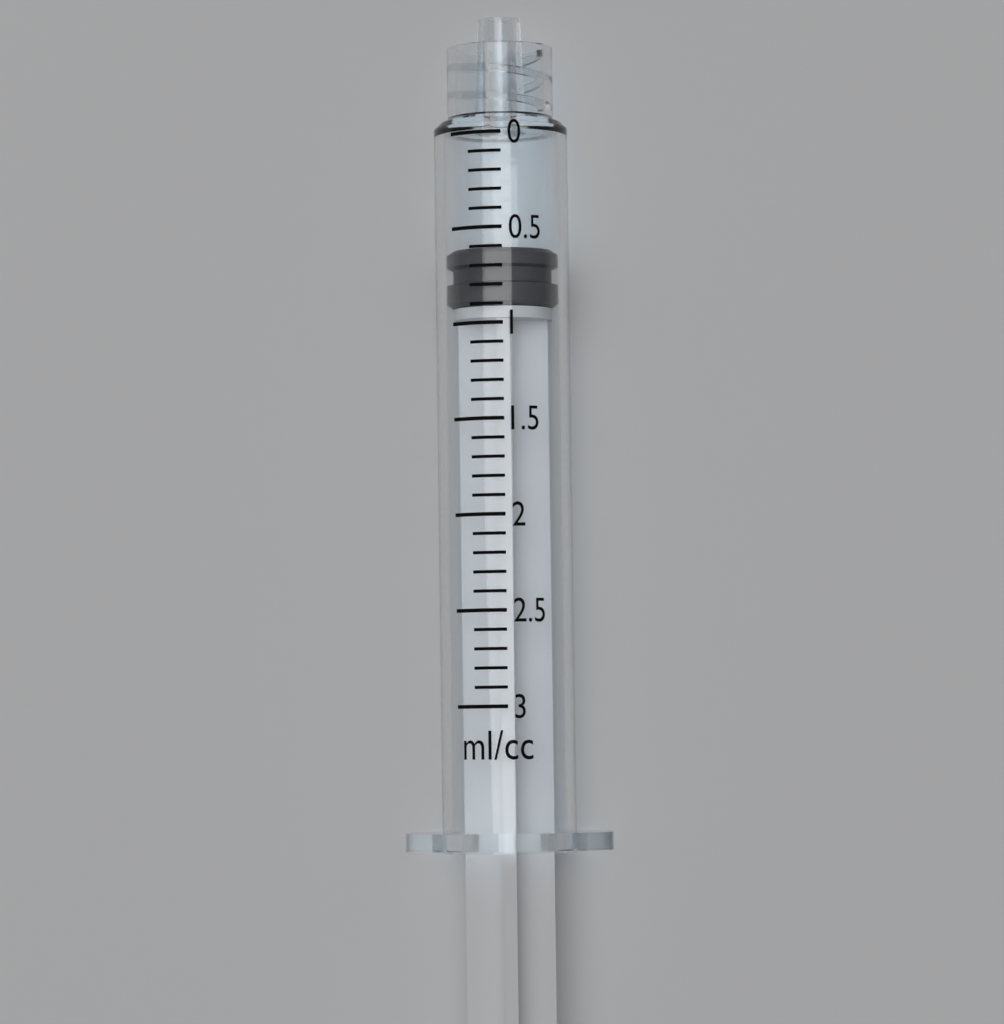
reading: 0.6 ml
